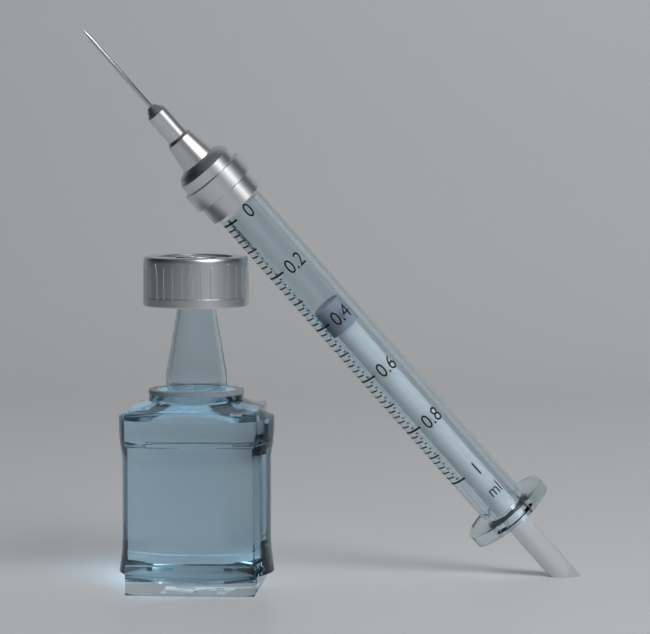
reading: 0.36 ml
